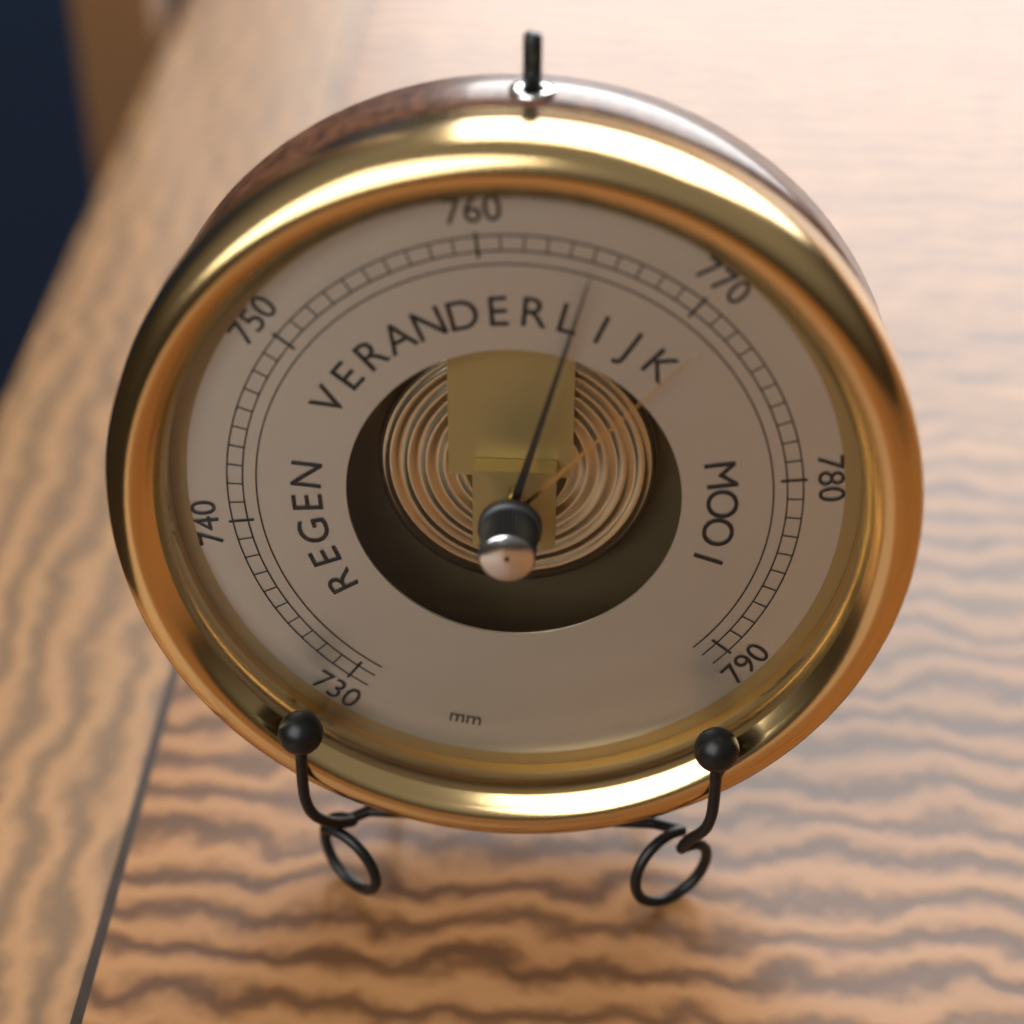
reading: 765 mm
